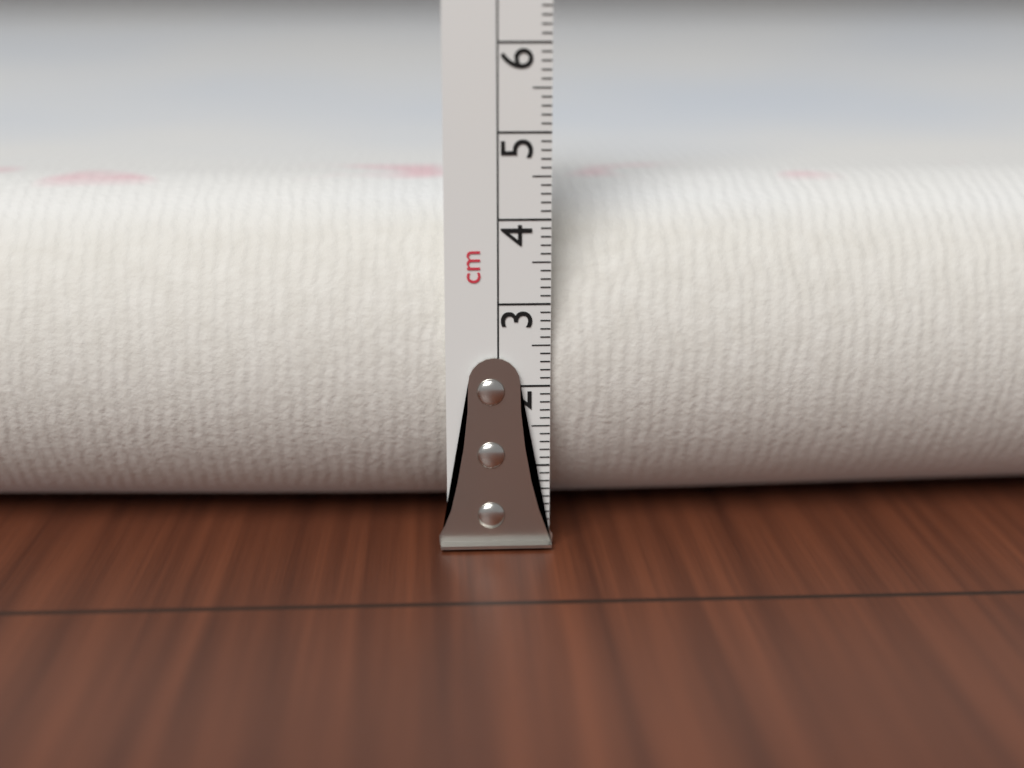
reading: 4.3 cm
